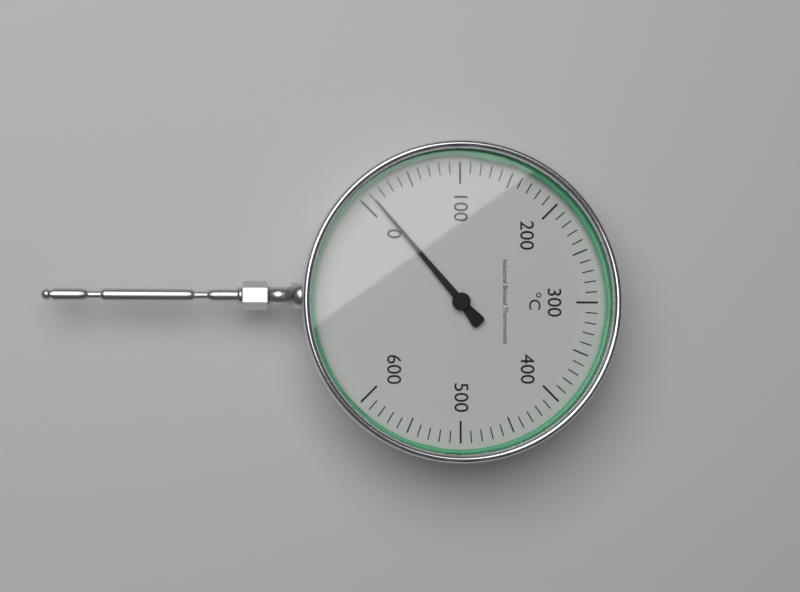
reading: 10 °C
